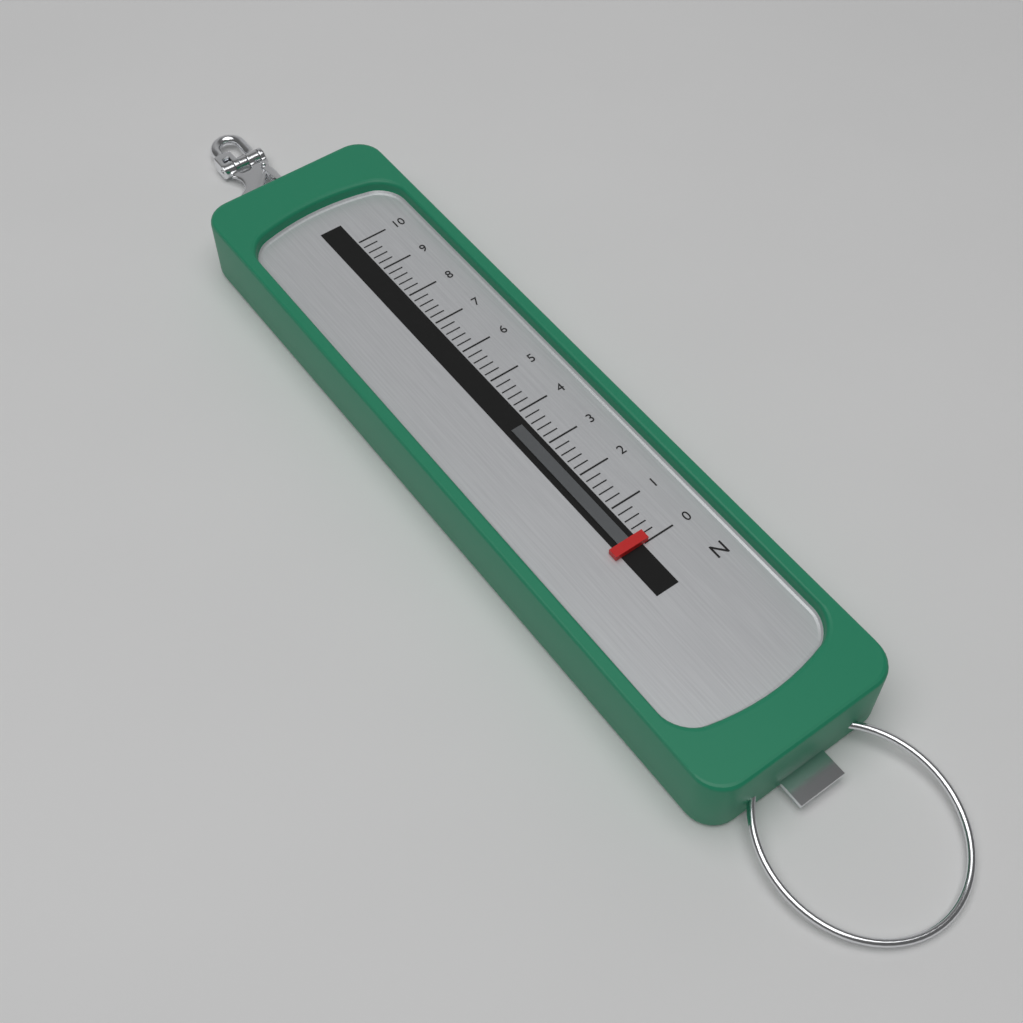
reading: 0.0 N
